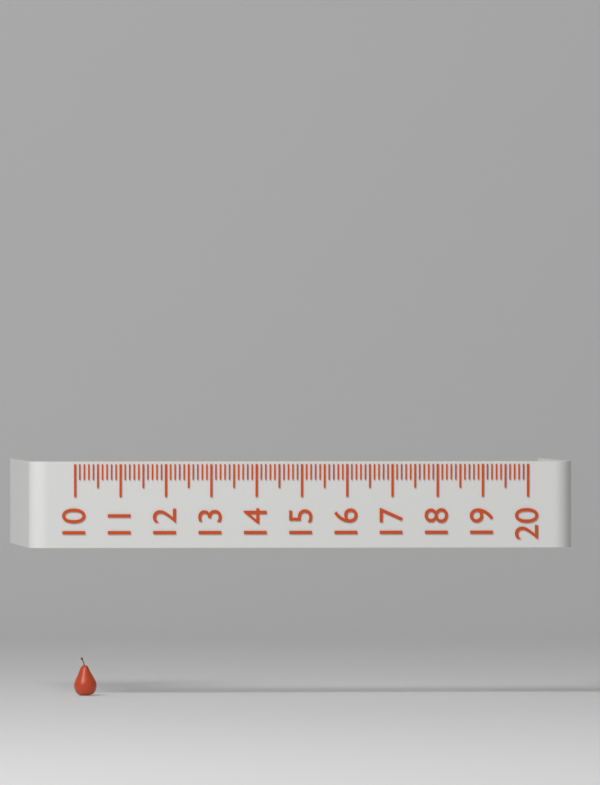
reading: 10.5 (no unit)
